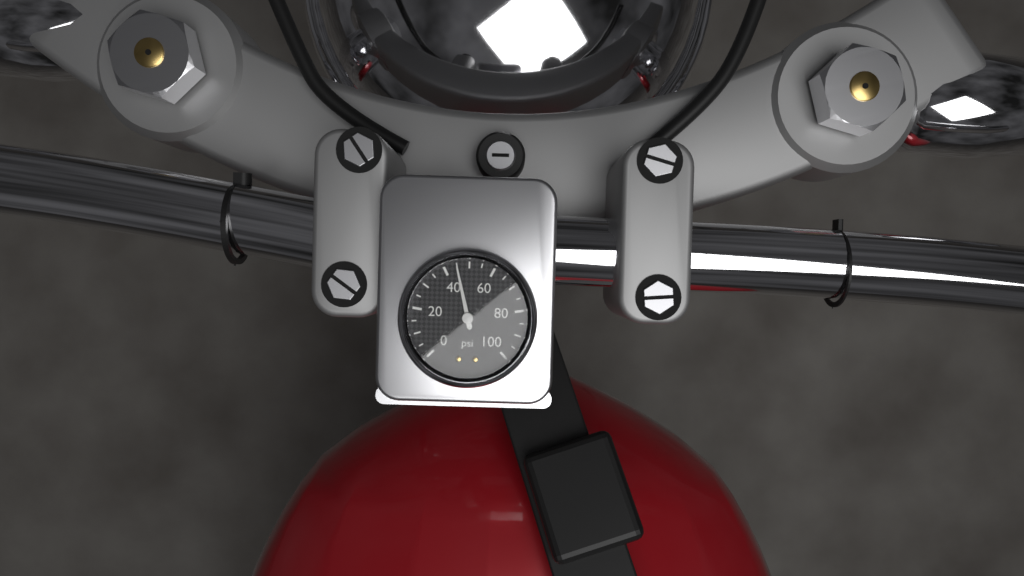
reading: 45 psi
